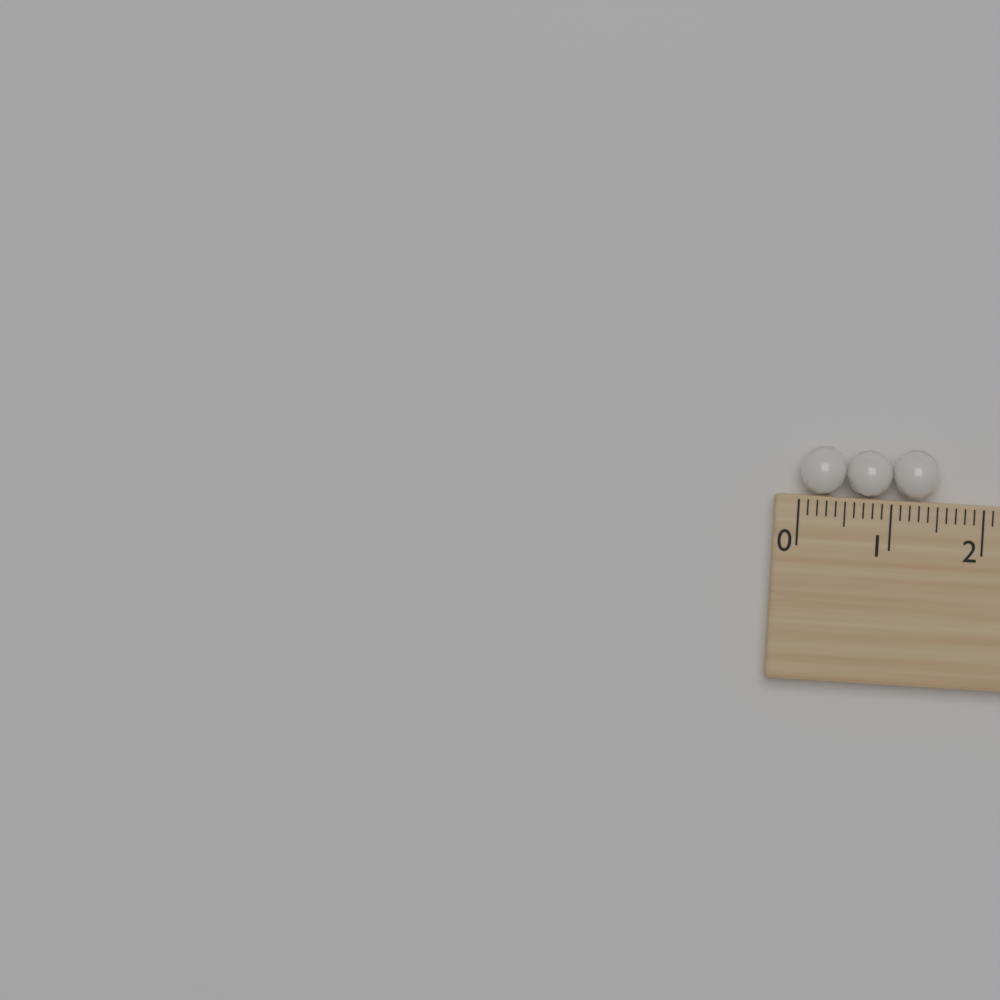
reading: 1.5 (no unit)
